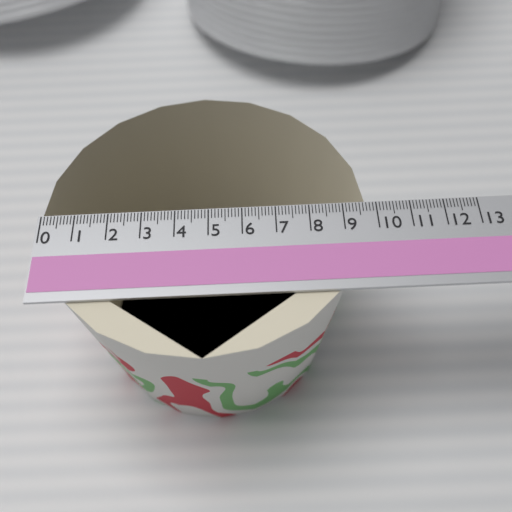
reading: 9.7 (no unit)
